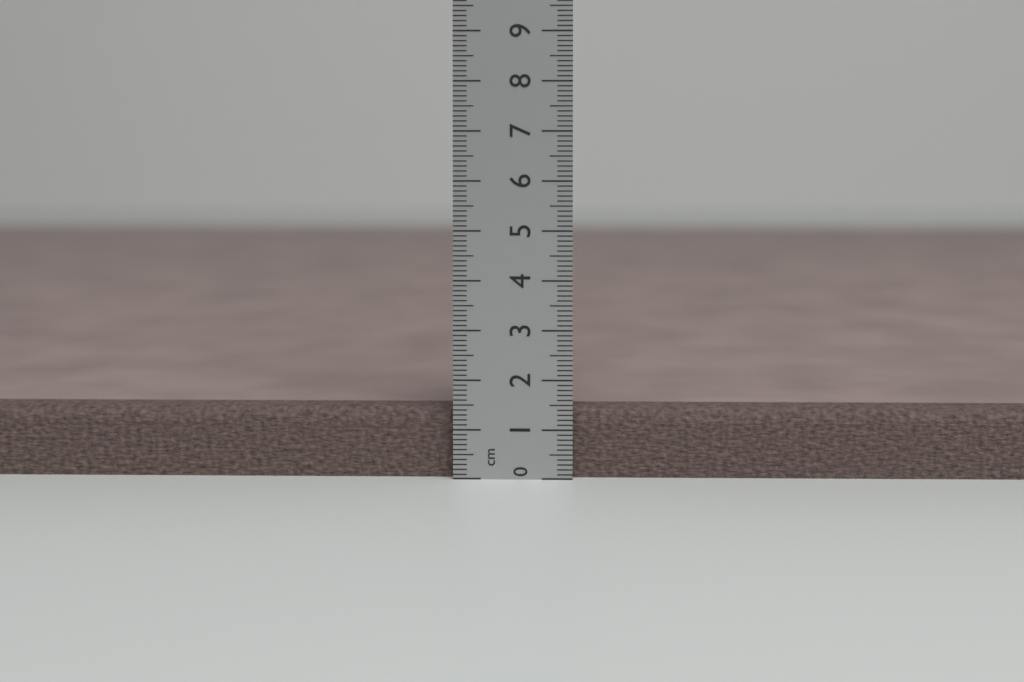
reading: 1.4 cm
